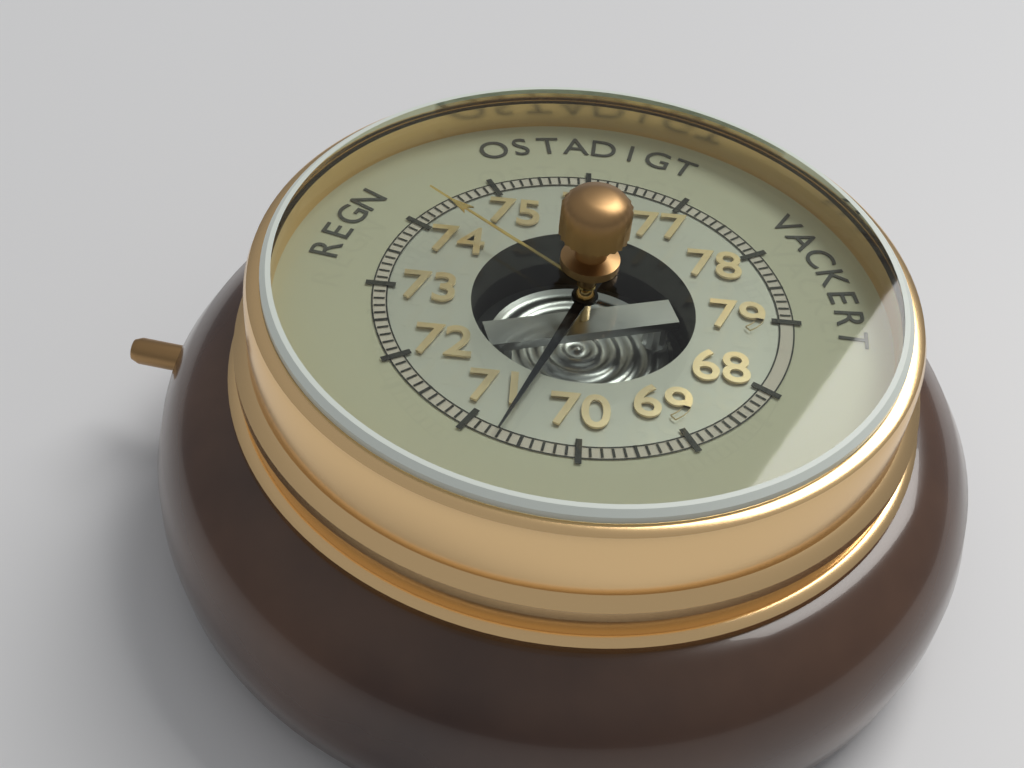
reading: 70.7 (no unit)
